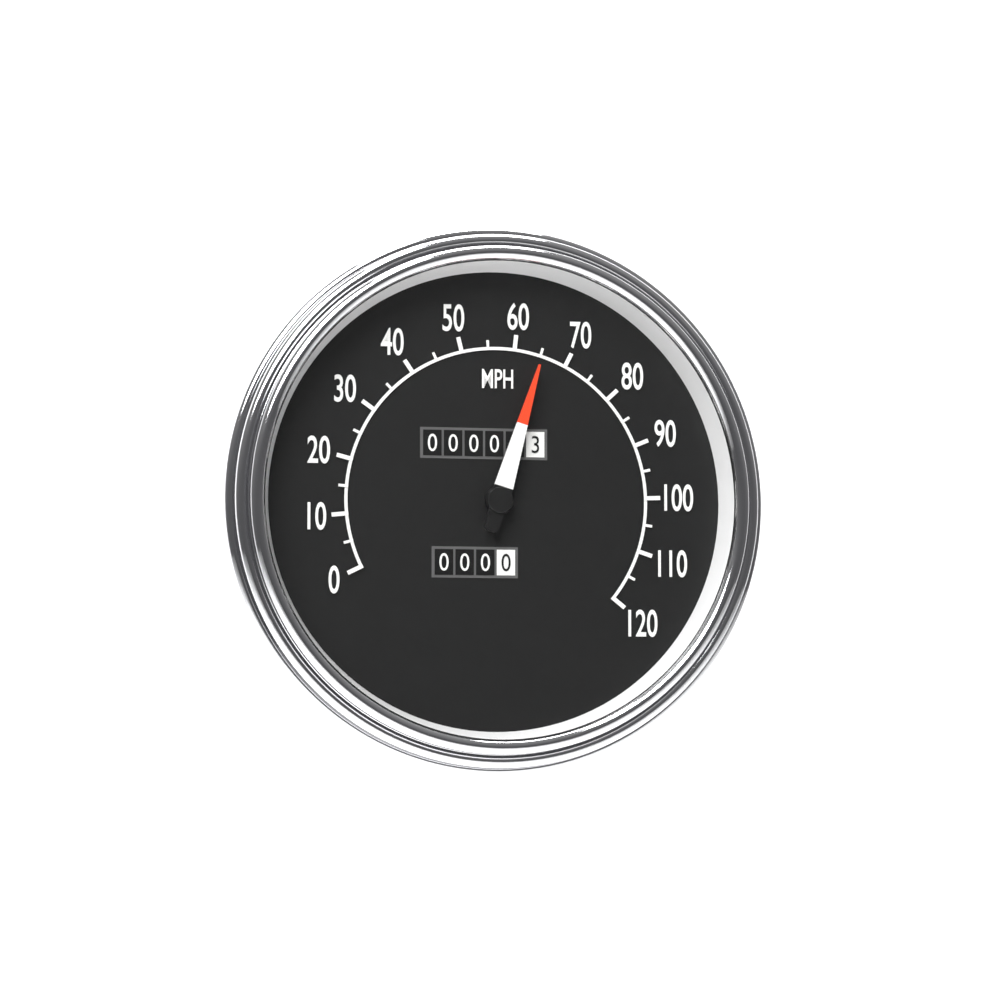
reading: 65 MPH
